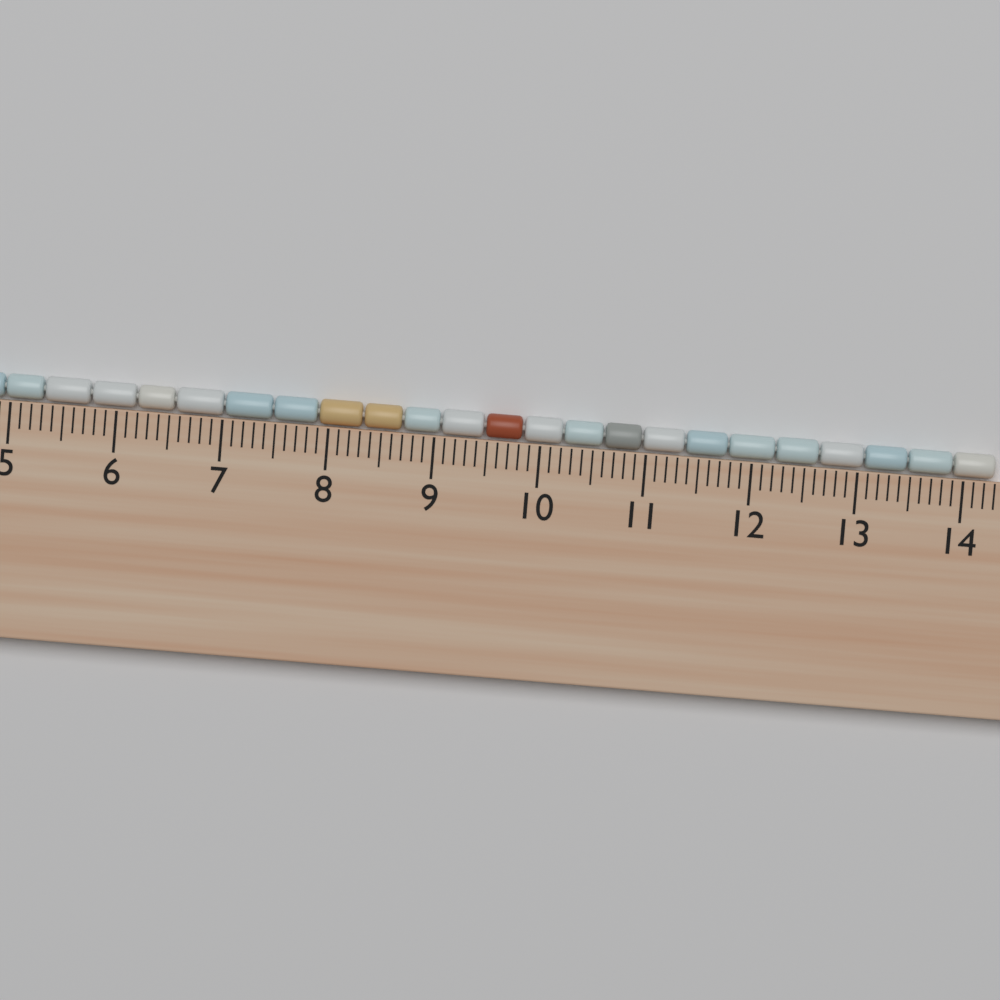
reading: 14.3 cm
